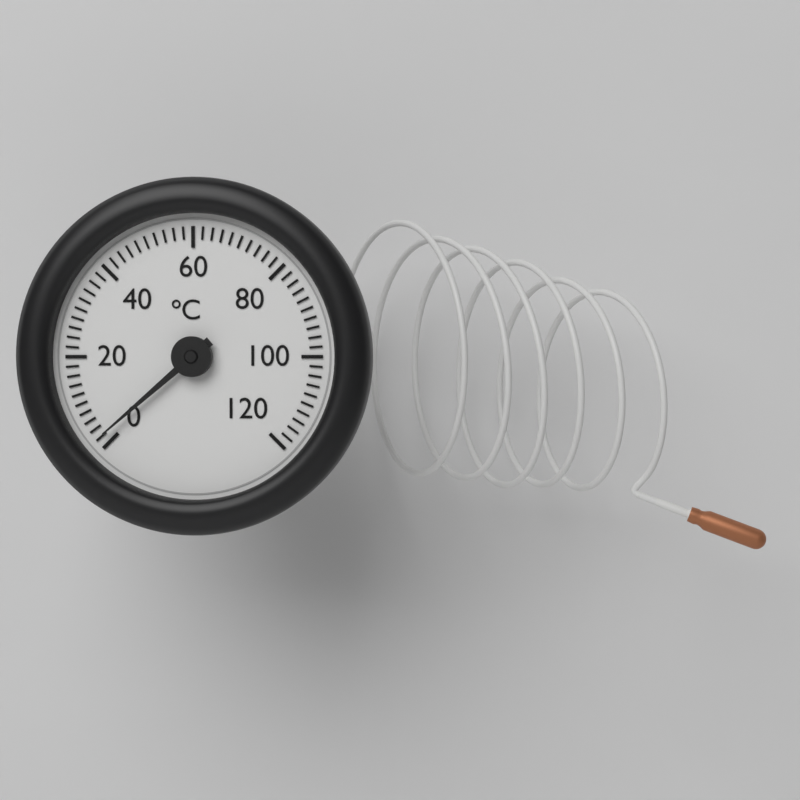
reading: 2 °C
